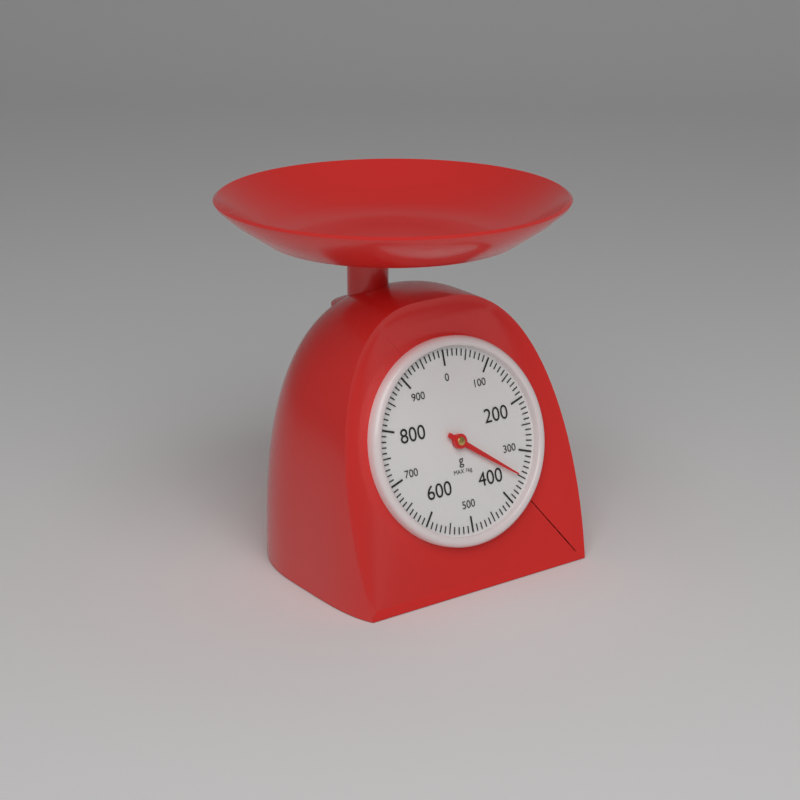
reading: 350 g
